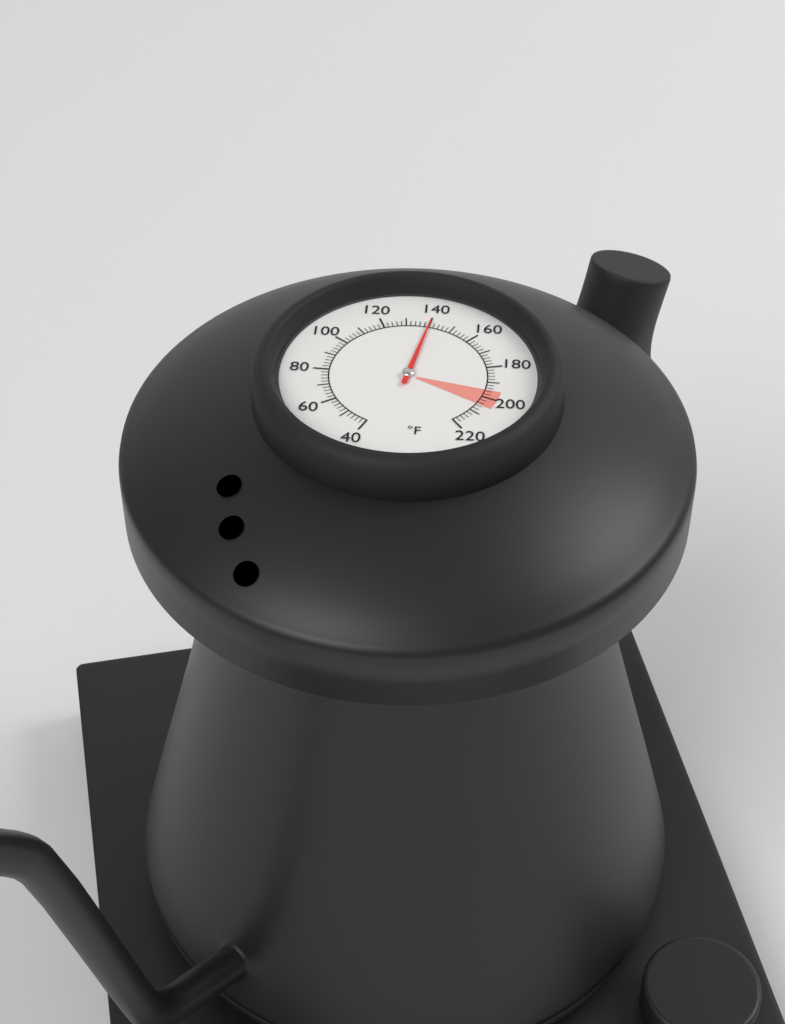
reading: 140 °F
